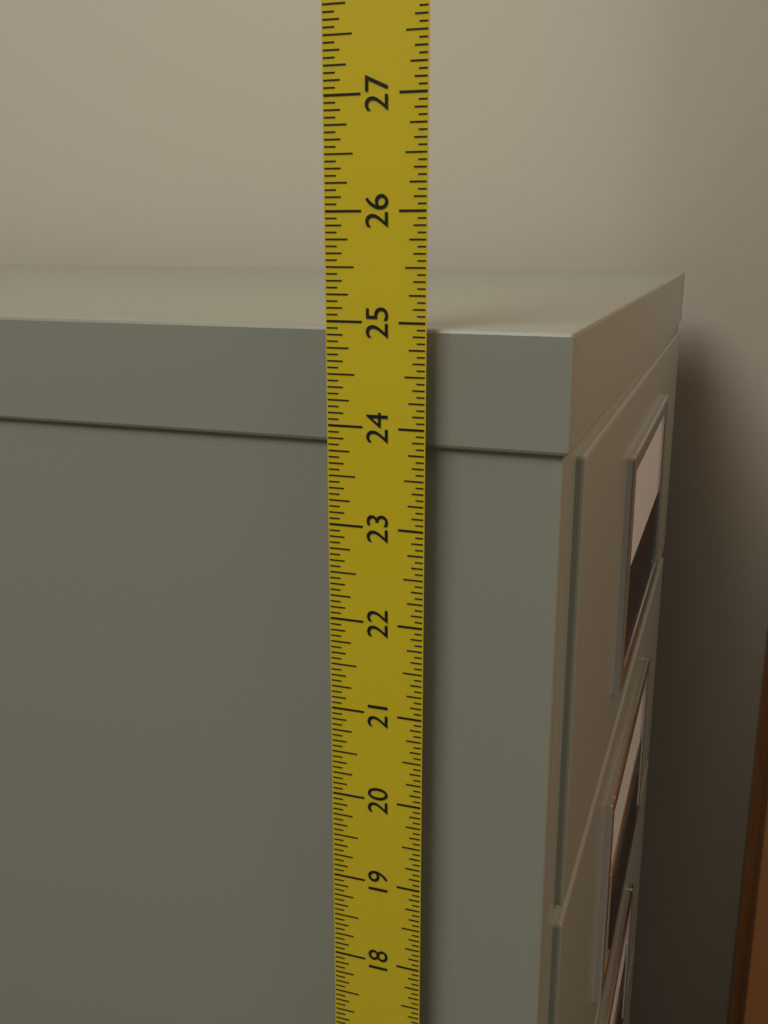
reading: 24.9375 in
